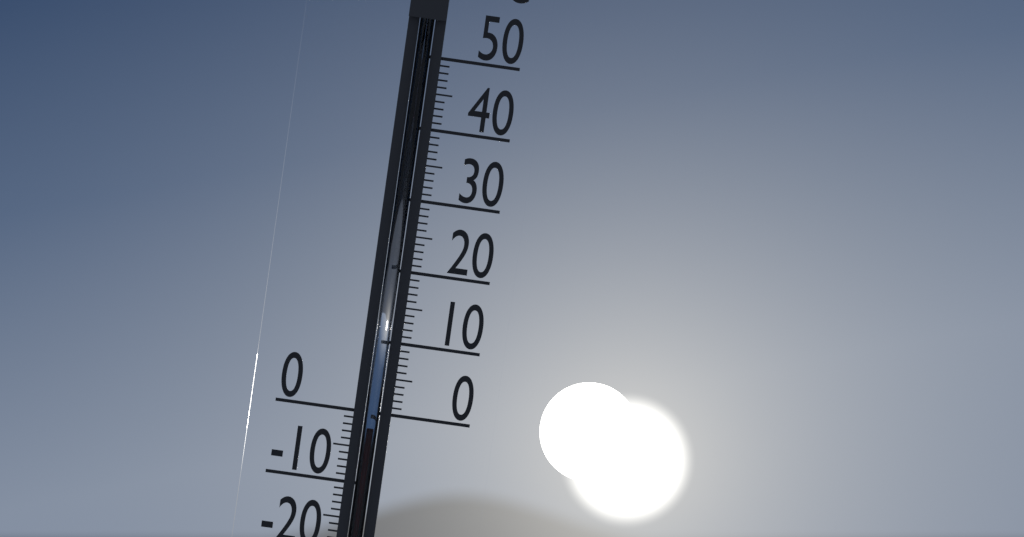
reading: -2 °C
